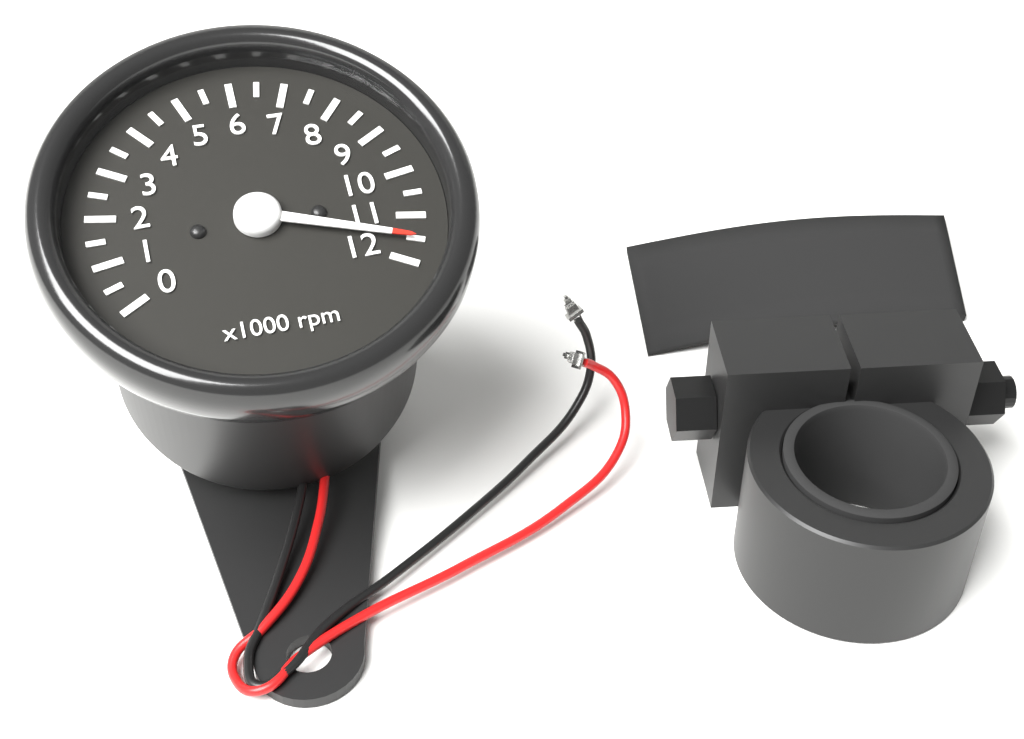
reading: 11.5 x1000 rpm
